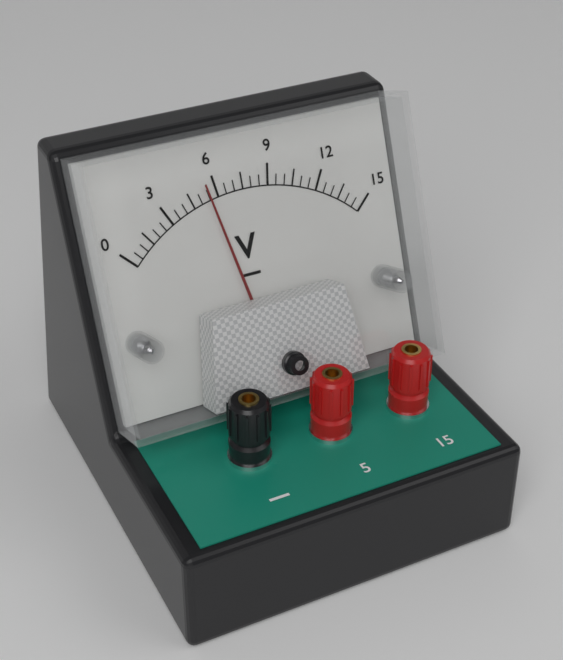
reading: 5.5 V
